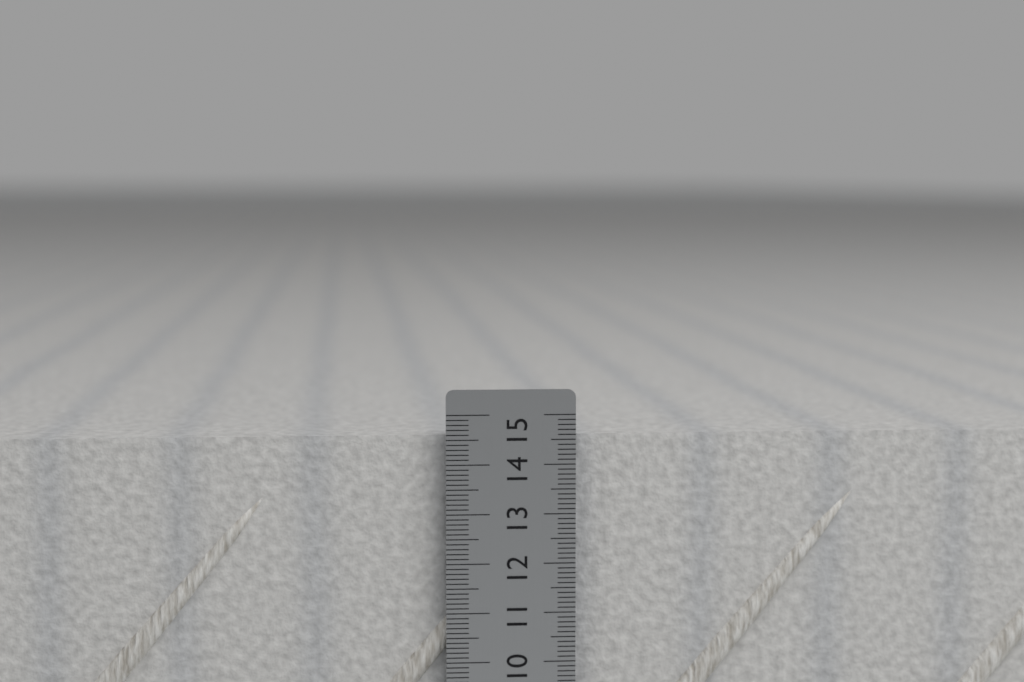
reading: 14.6 cm
